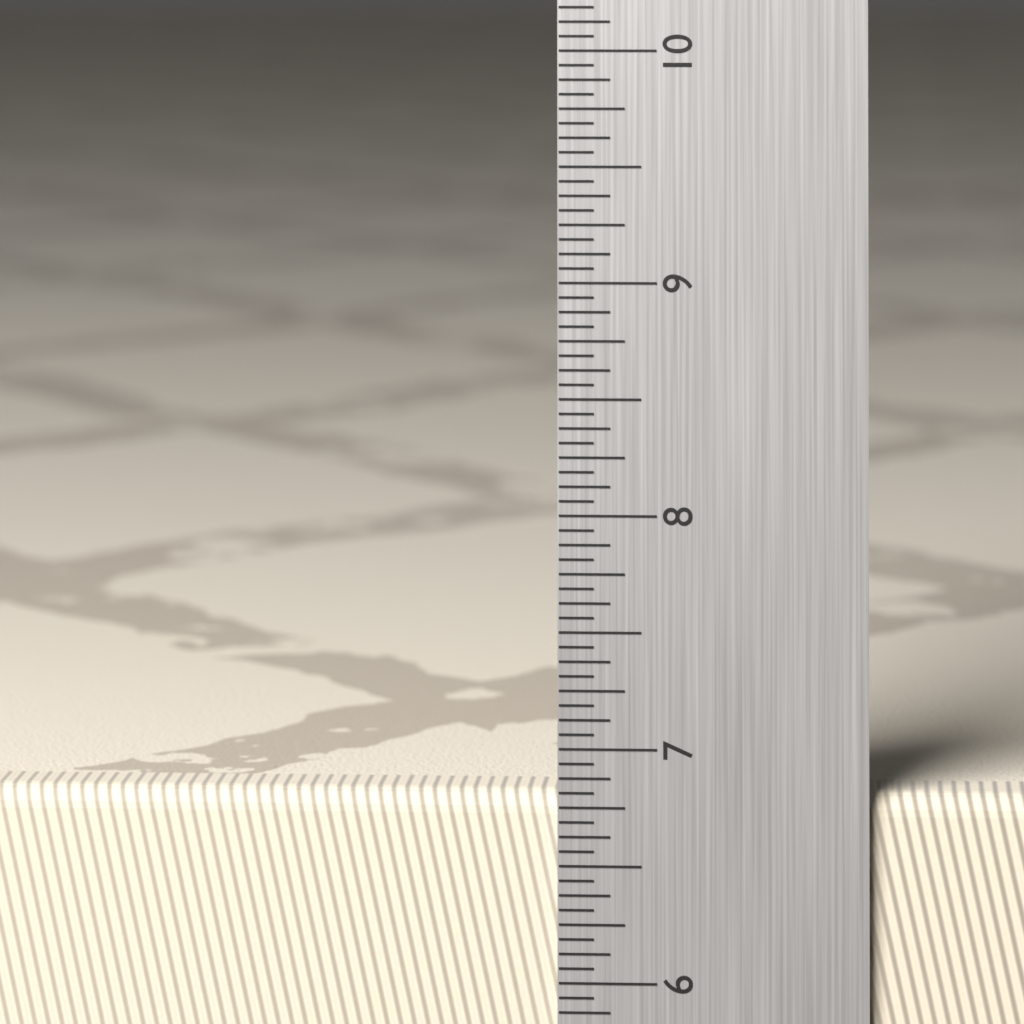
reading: 6.8125 in
